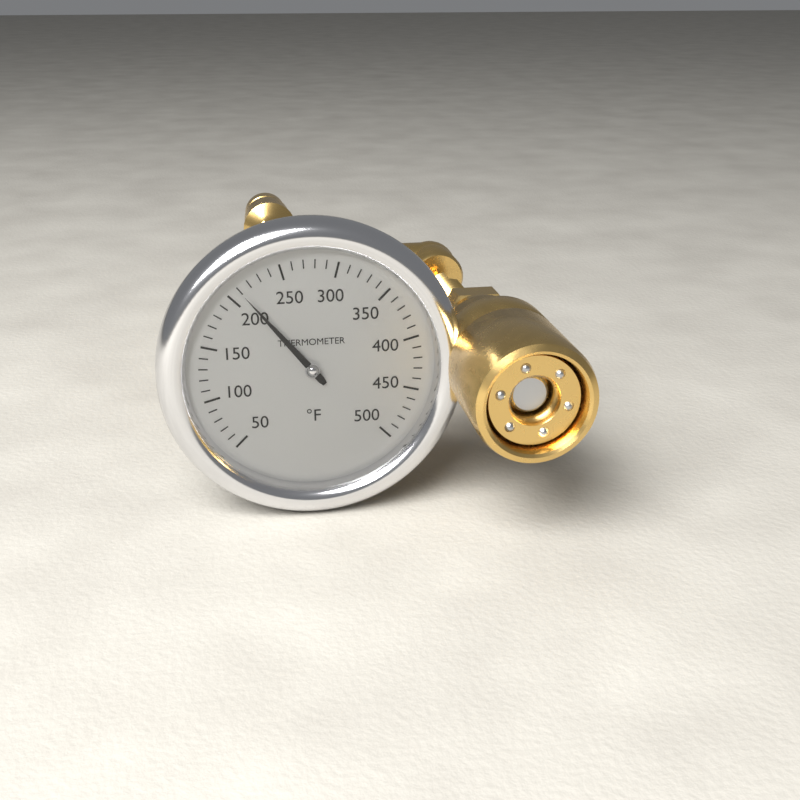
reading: 210 °F
